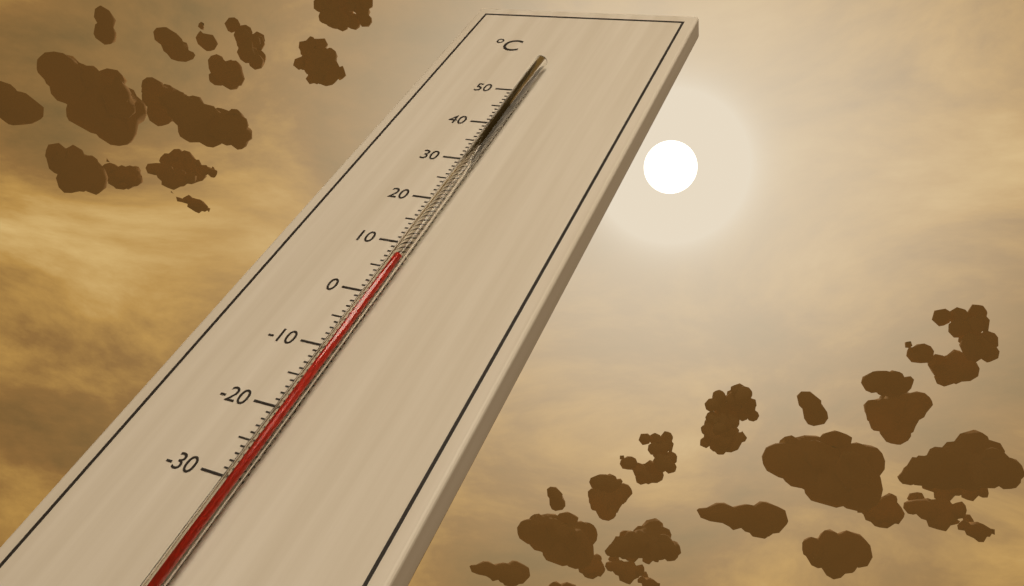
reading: 6 °C
